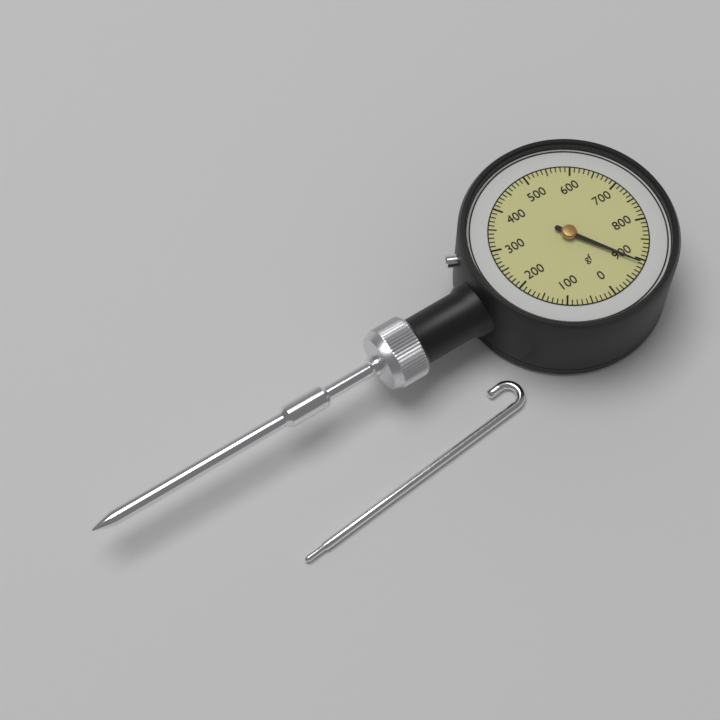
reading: 910 gf
